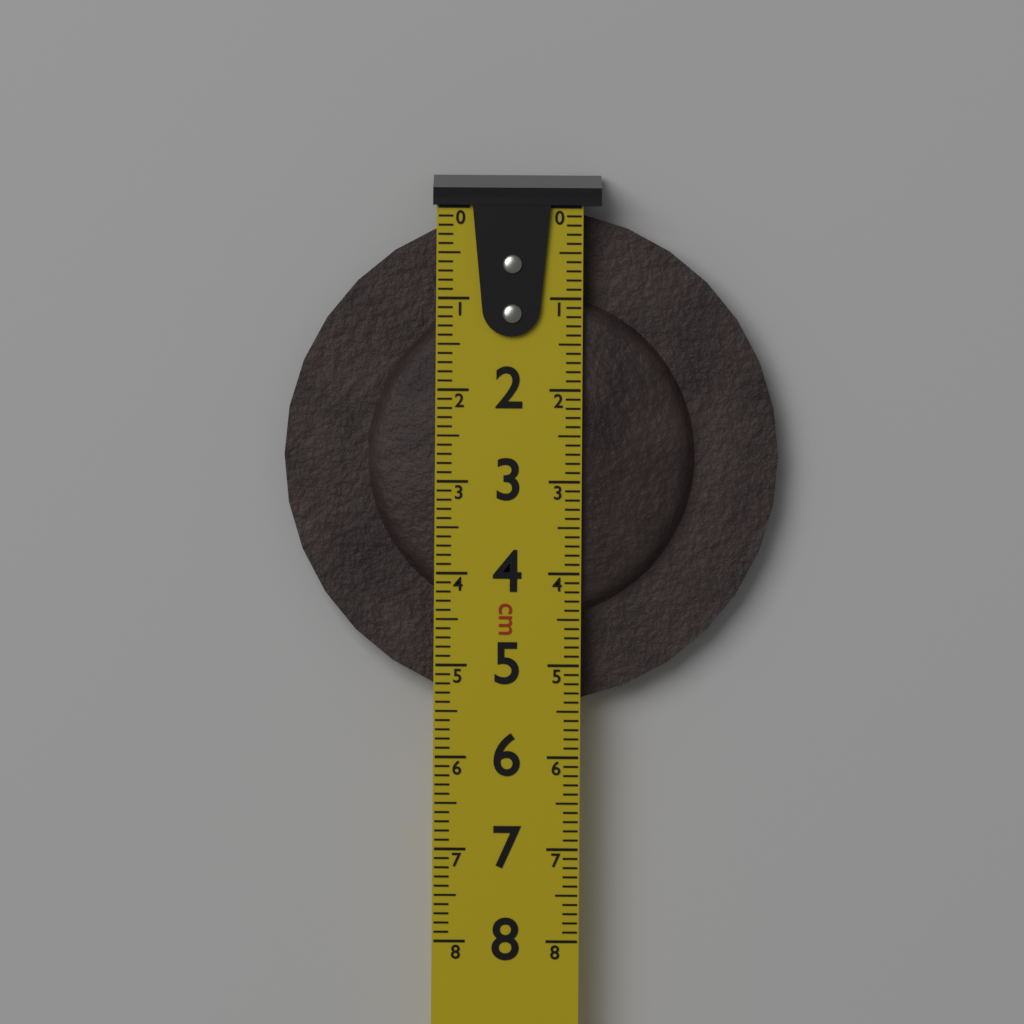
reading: 5.4 cm
